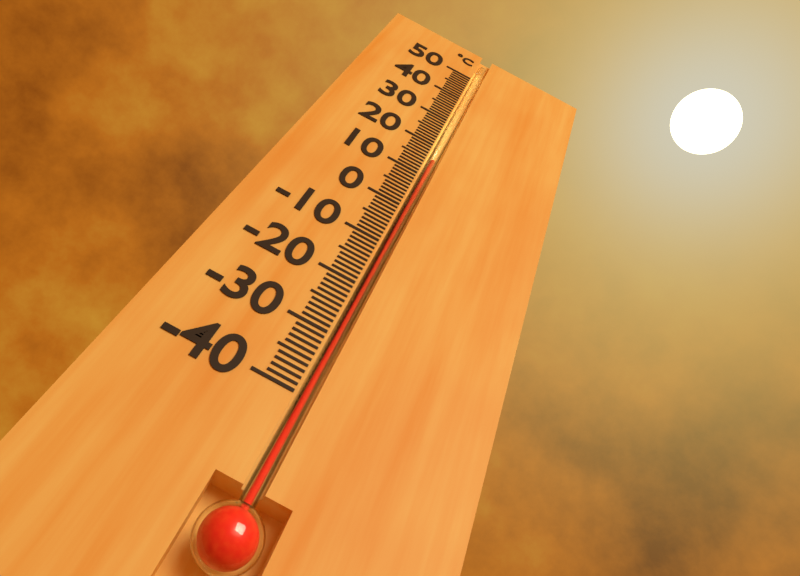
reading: 15 °C
